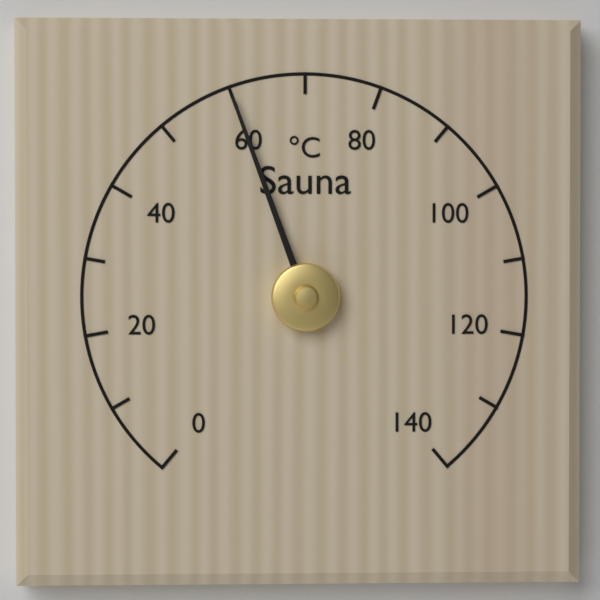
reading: 60 °C
